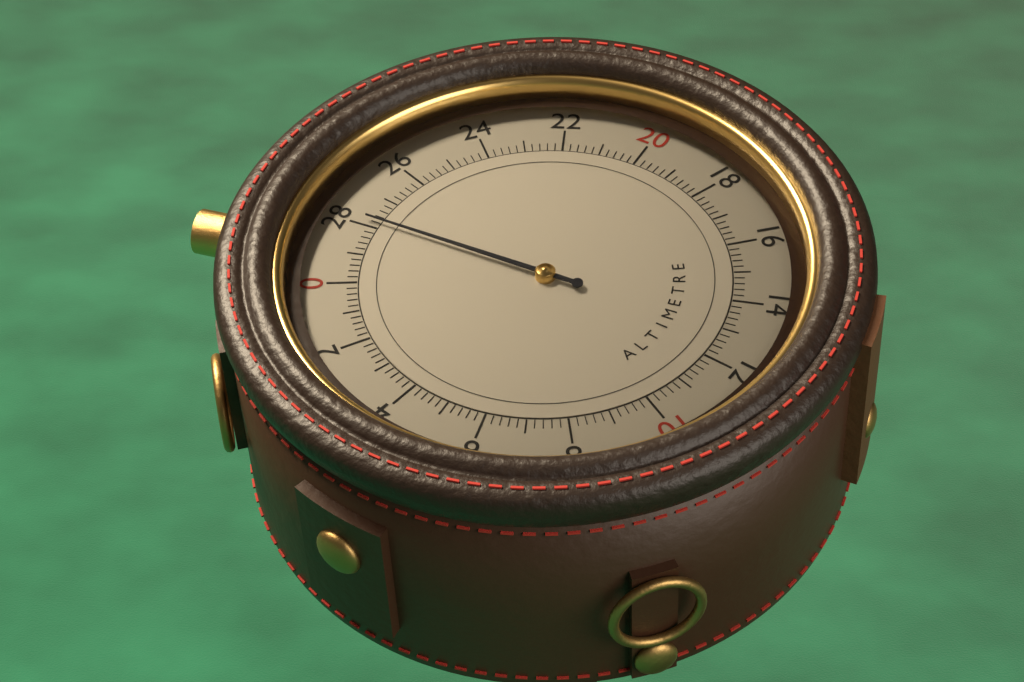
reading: 27.8 (no unit)
